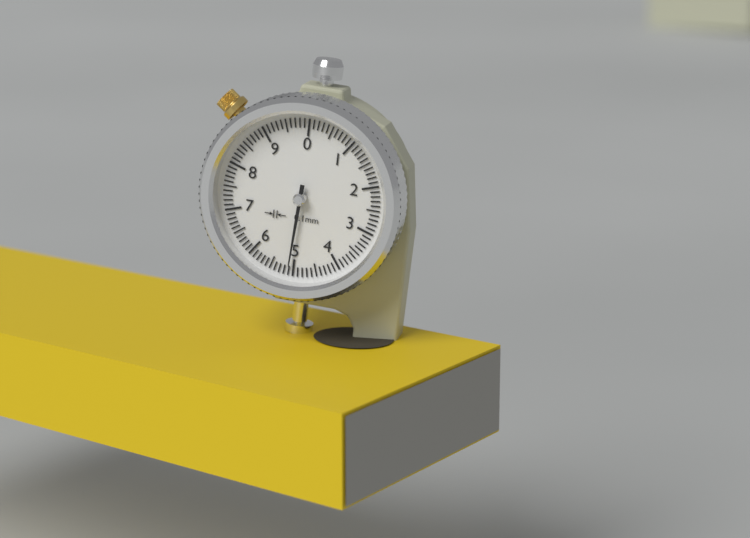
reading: 5.1 mm
